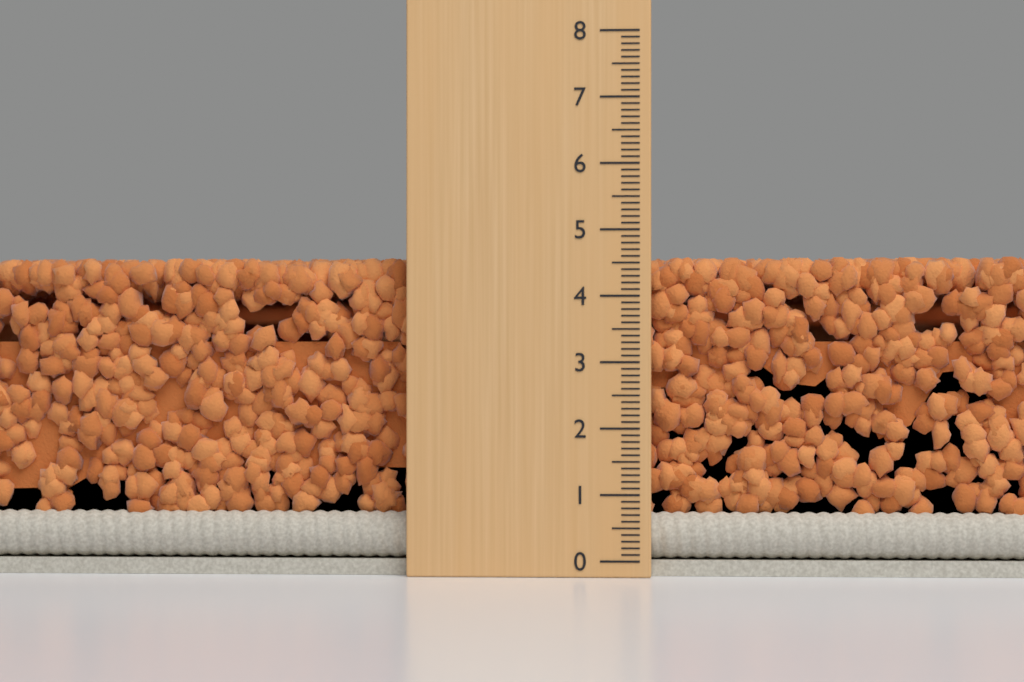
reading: 4.6 (no unit)
